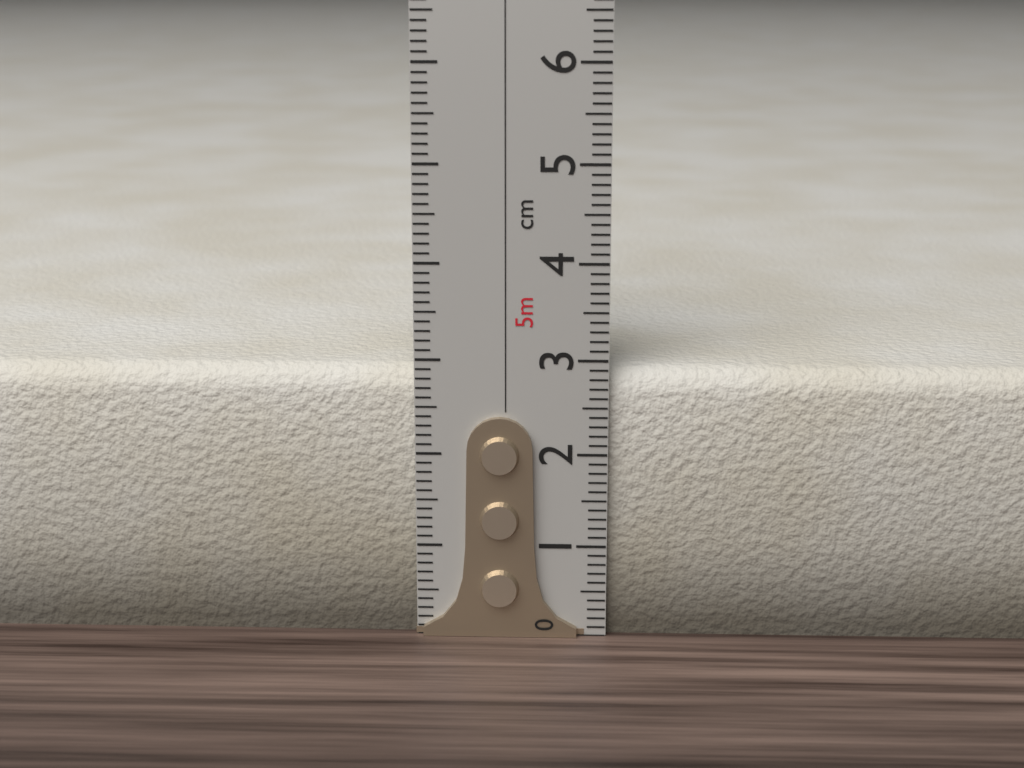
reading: 2.9 cm
